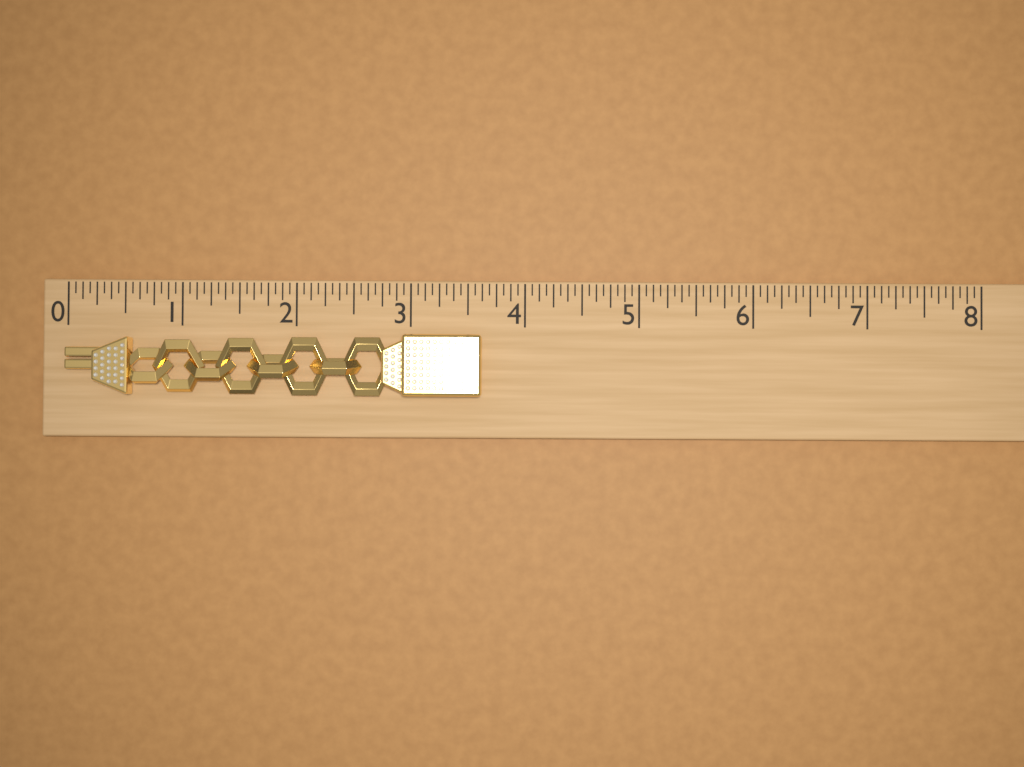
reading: 3.6250 (no unit)
